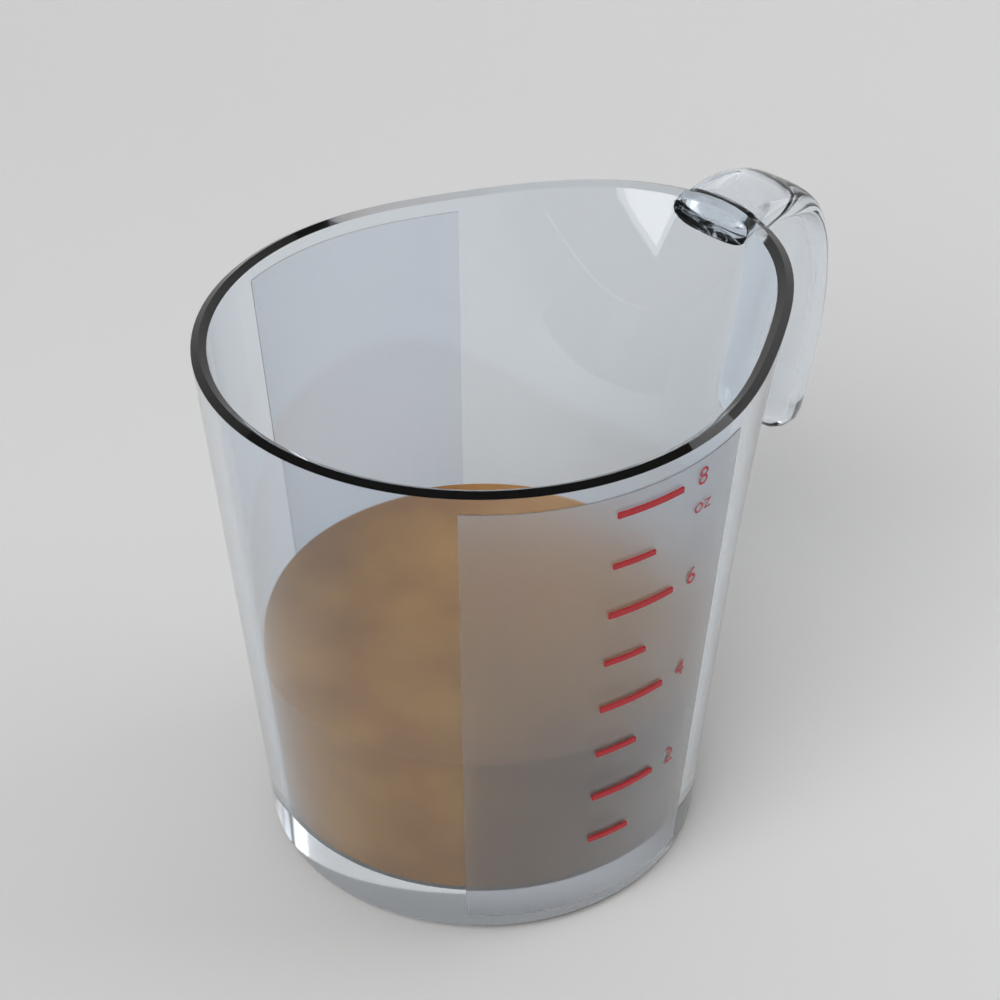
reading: 3 oz
